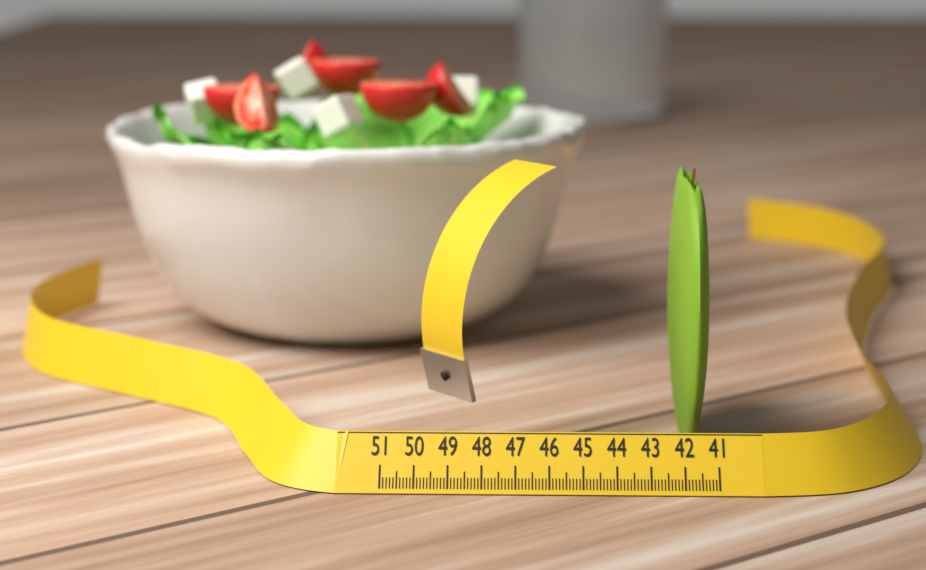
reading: 42.1 (no unit)
